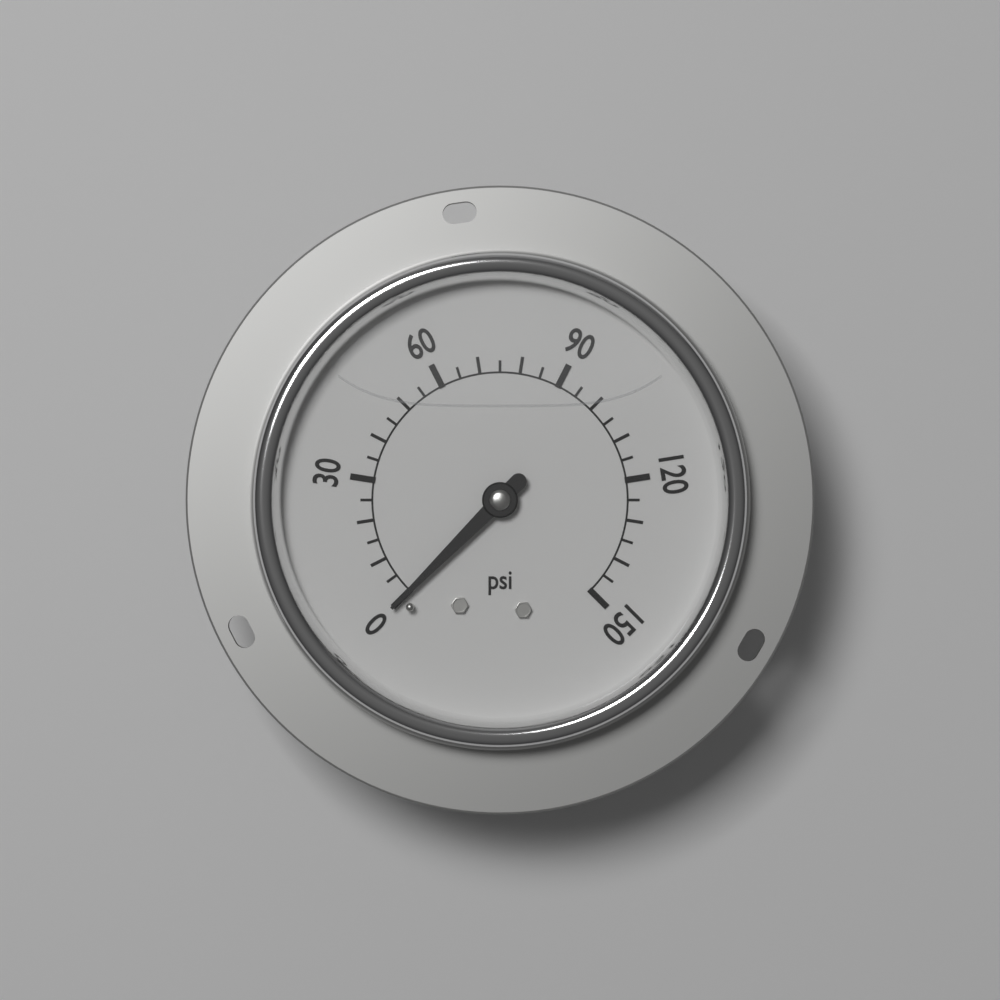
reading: 0 psi
